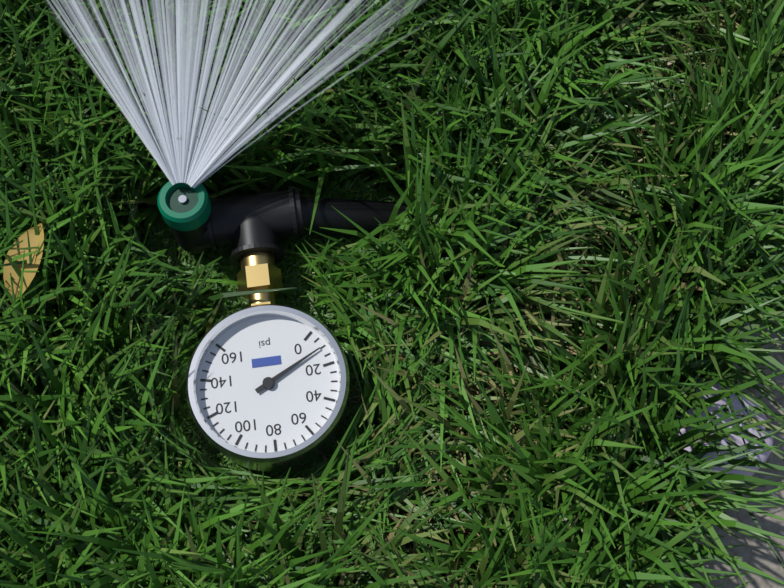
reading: 10 psi
